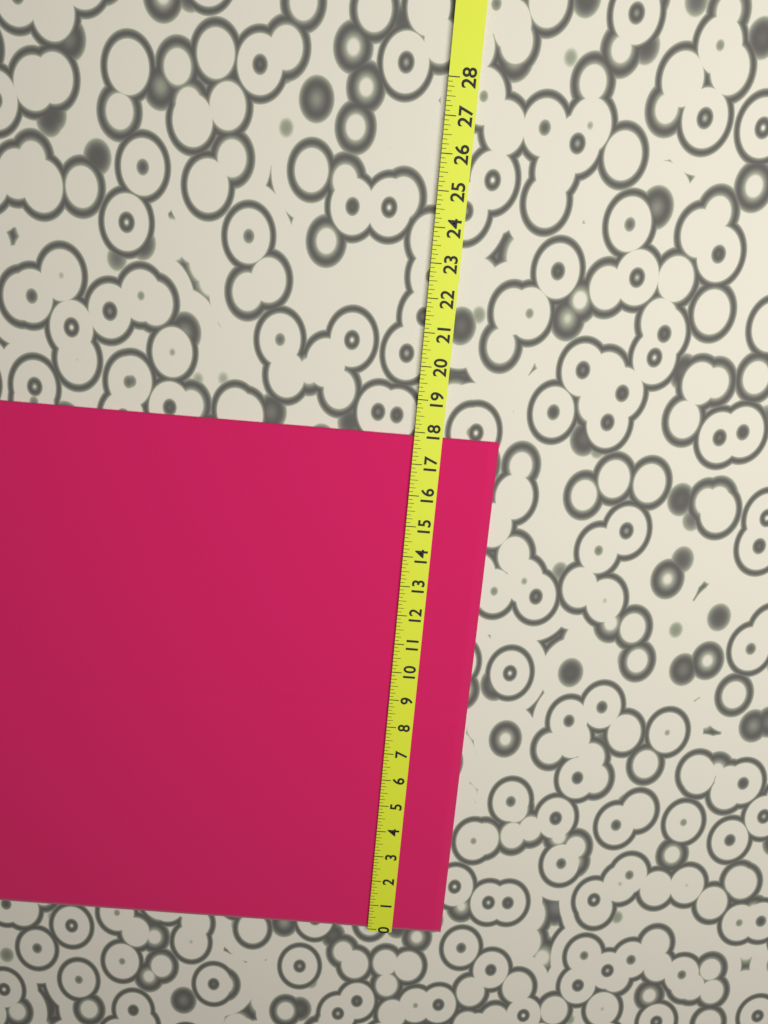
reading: 17.875 (no unit)
